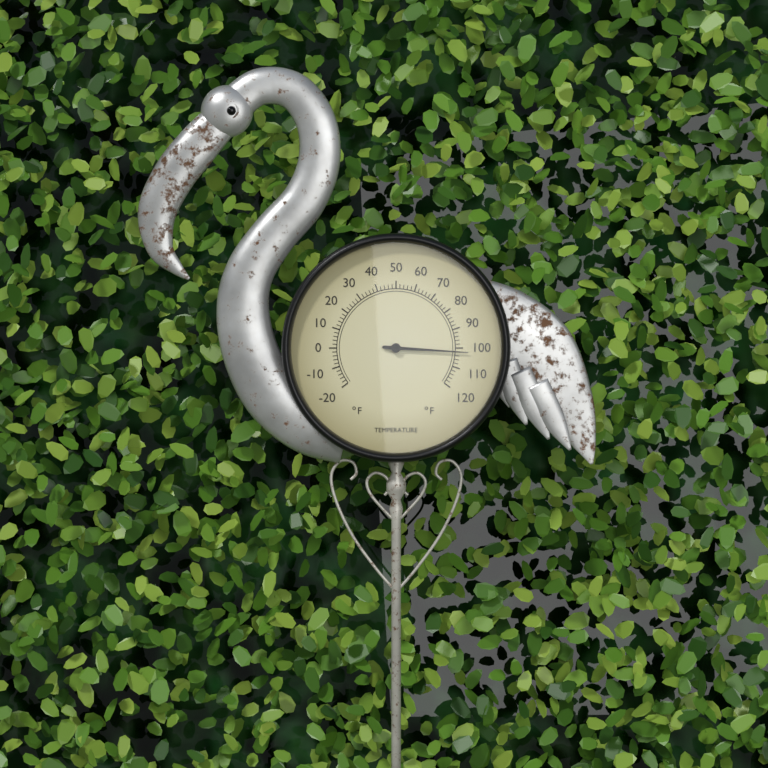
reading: 102 °F
